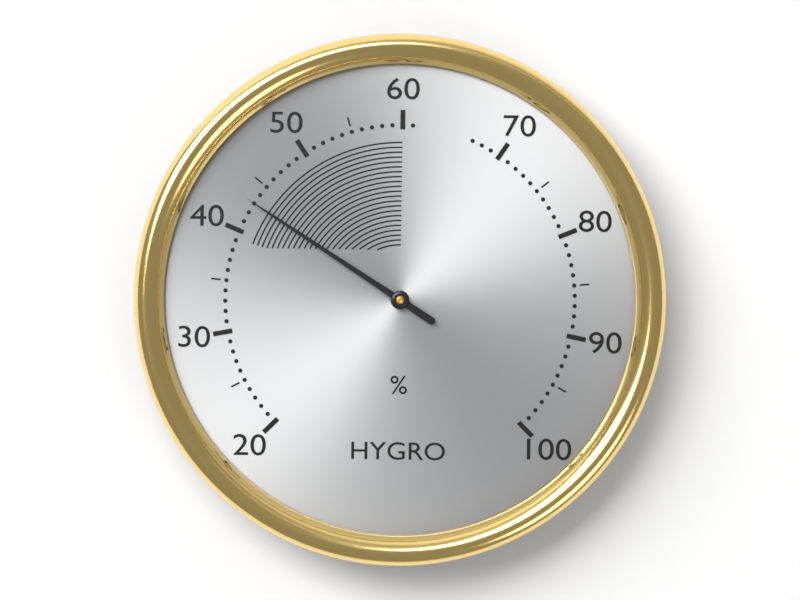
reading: 43 %
